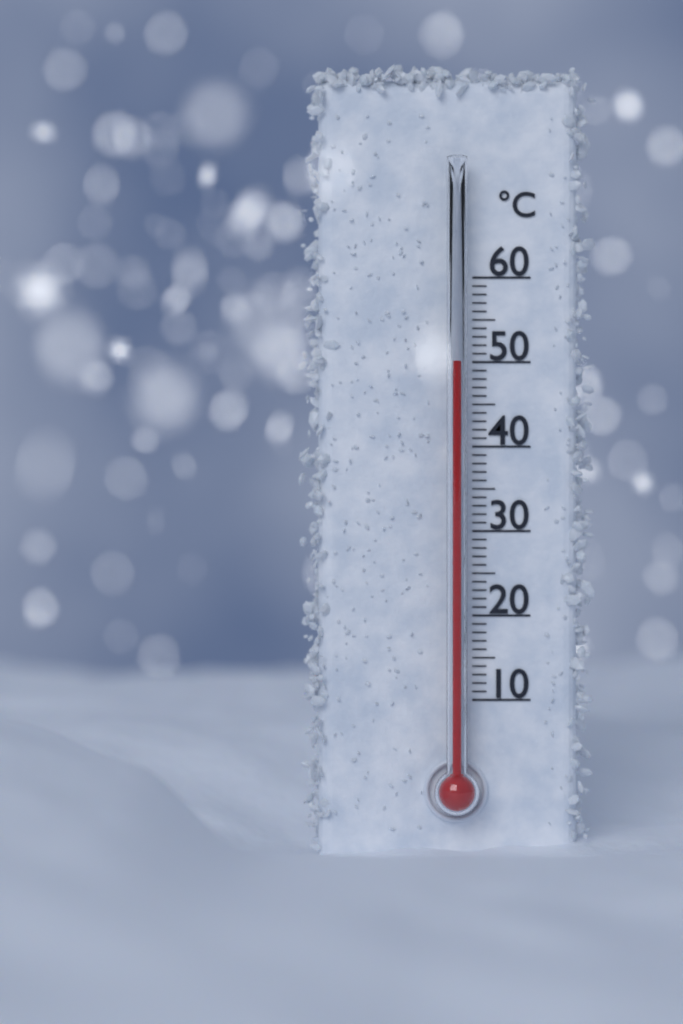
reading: 50 °C
